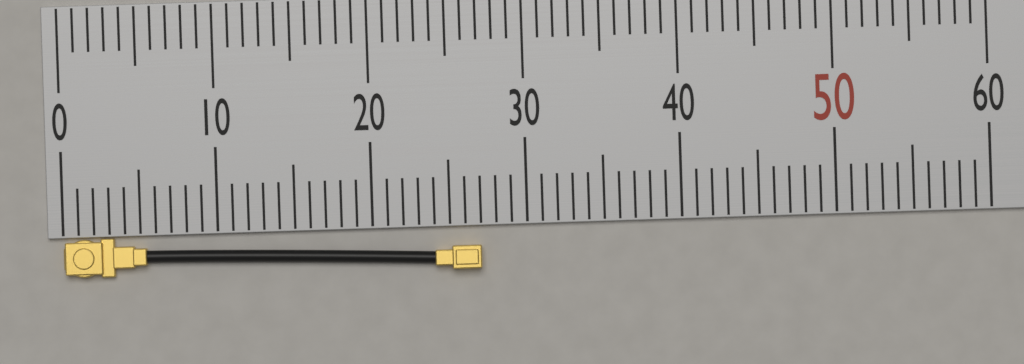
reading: 27 (no unit)
